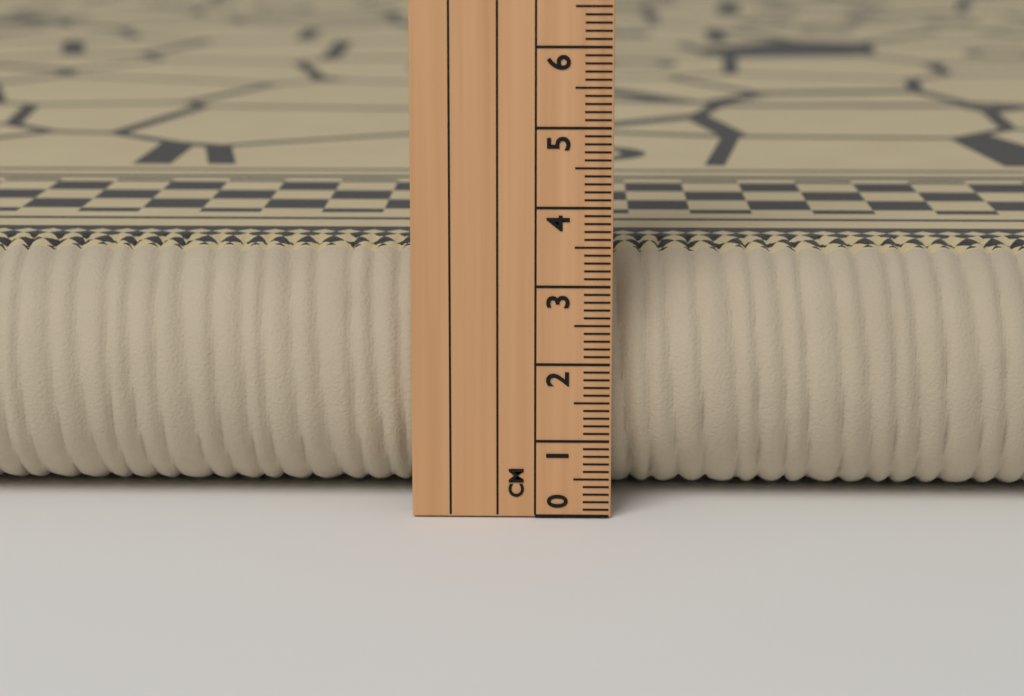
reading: 3.3 cm
